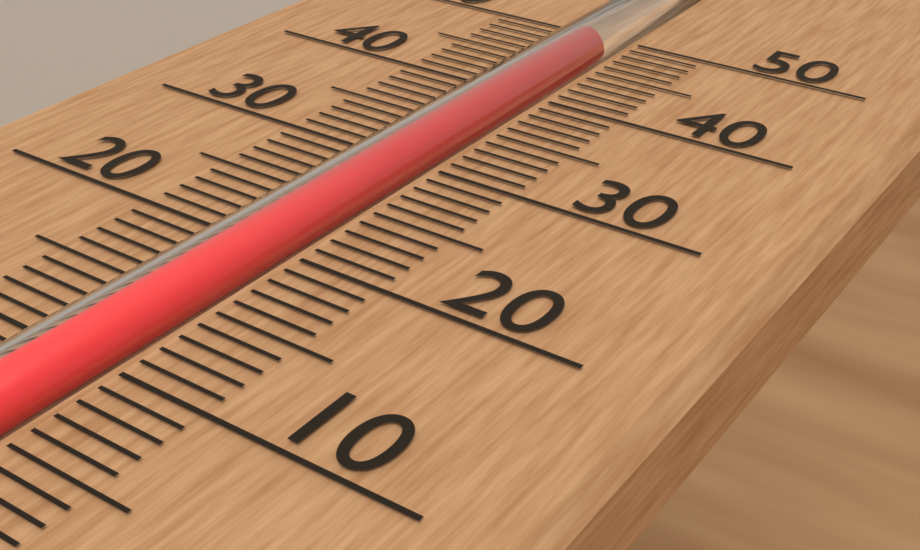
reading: 48 (no unit)
